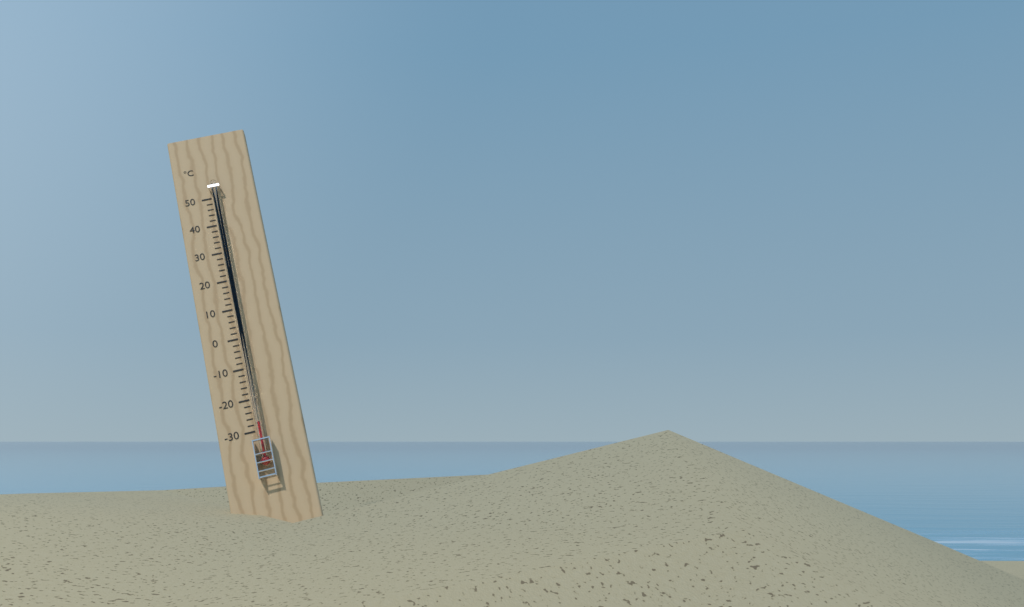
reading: -28 °C
